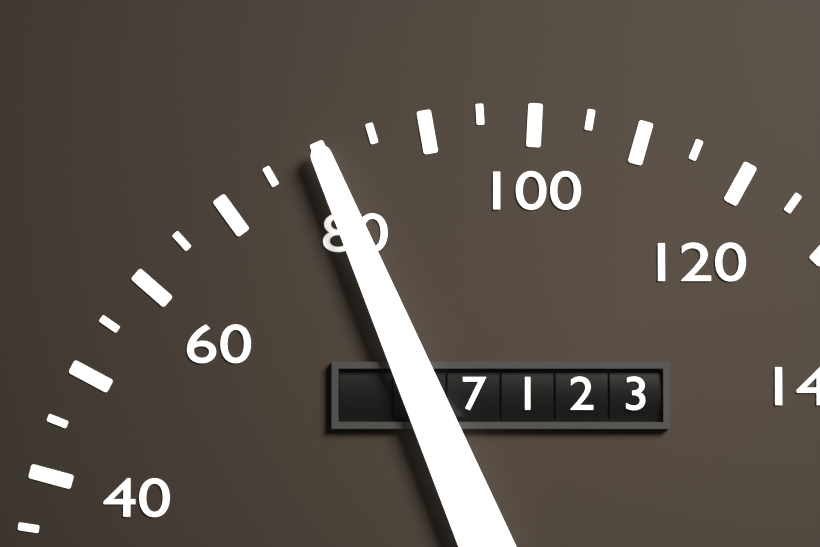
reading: 80 (no unit)
